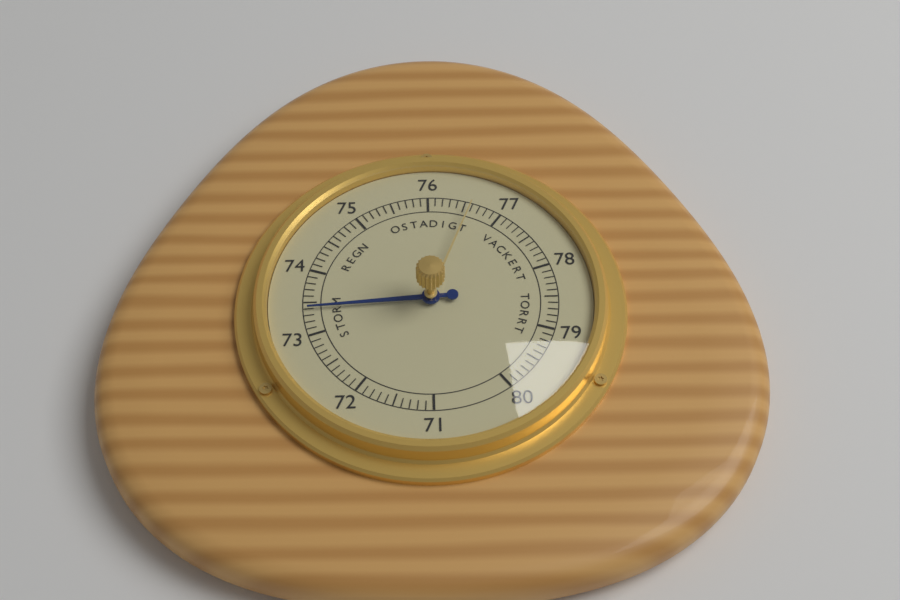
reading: 73.4 (no unit)
